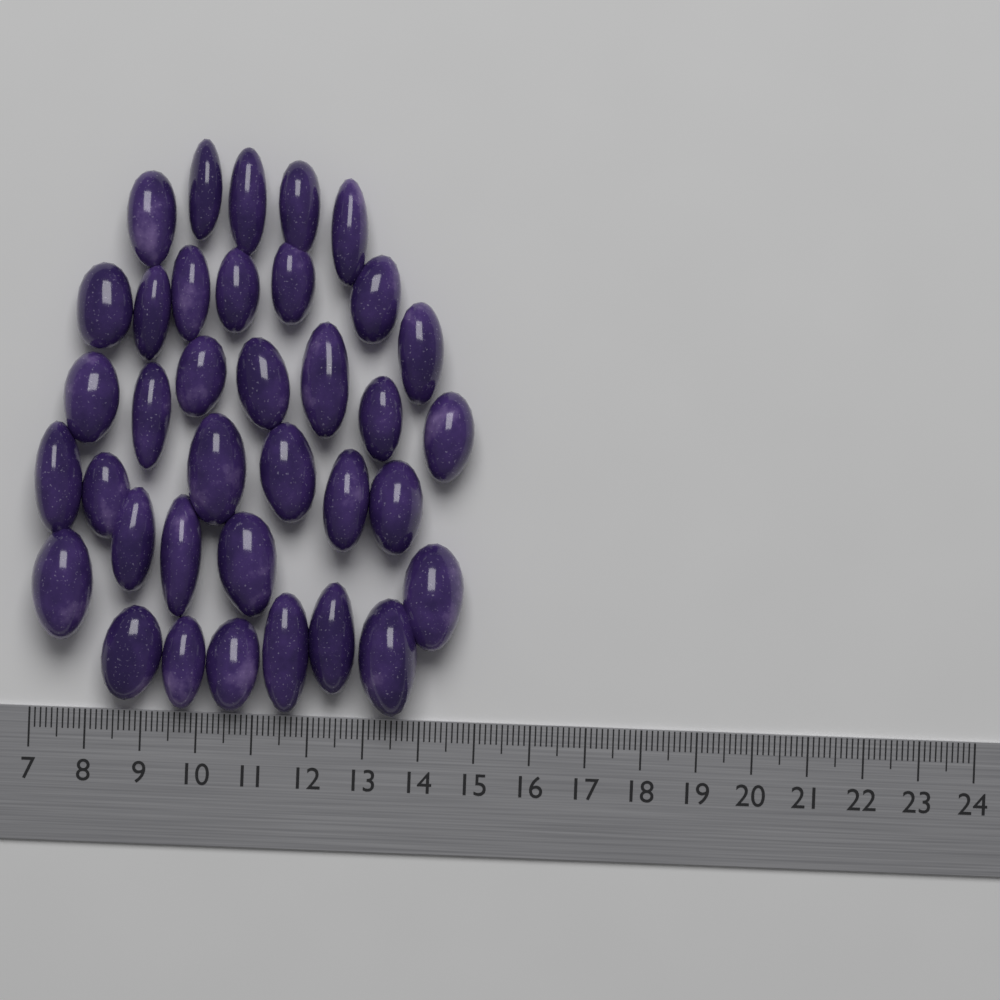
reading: 14.8 (no unit)
